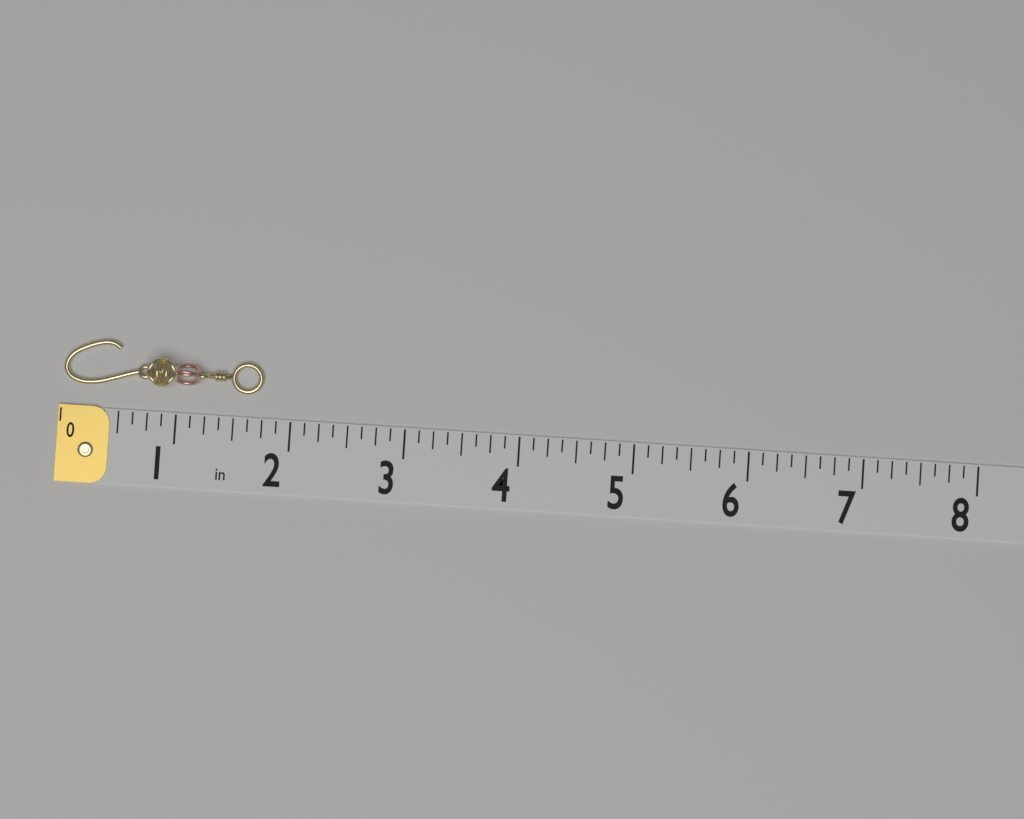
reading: 1.750 in
